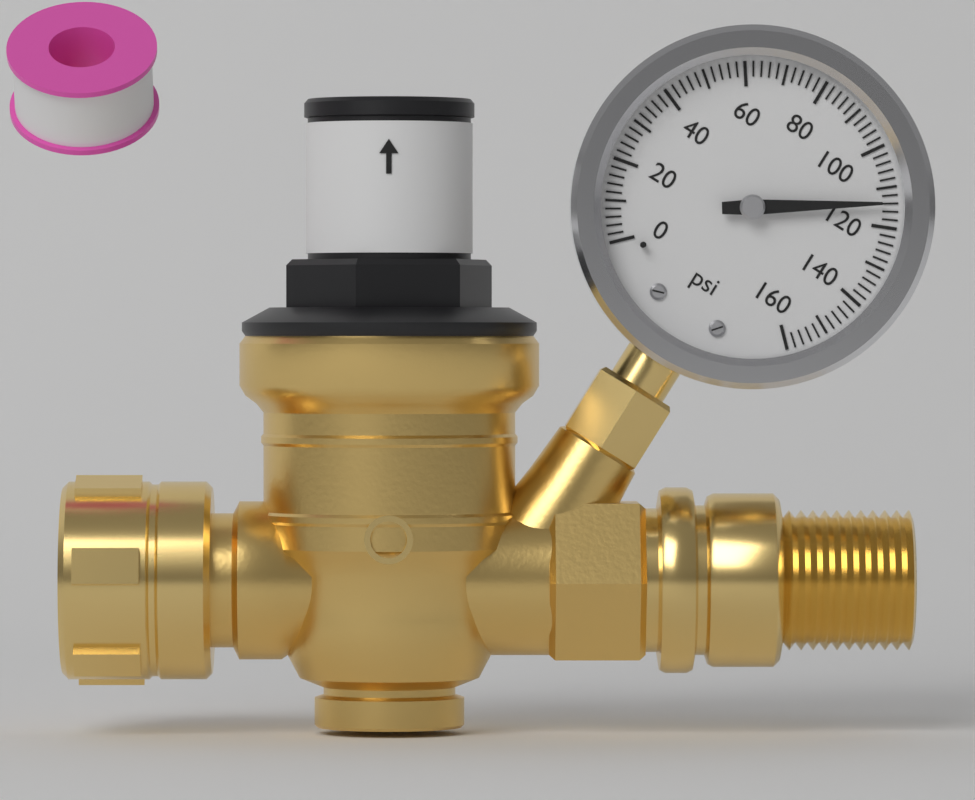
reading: 114 psi
